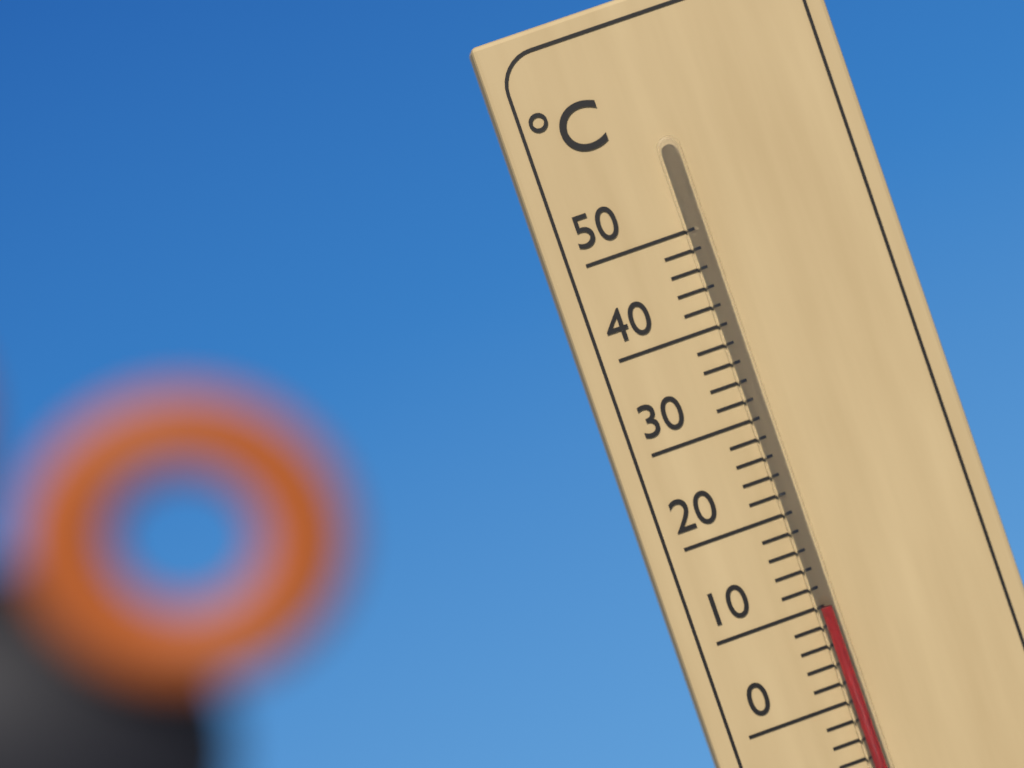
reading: 10 °C
